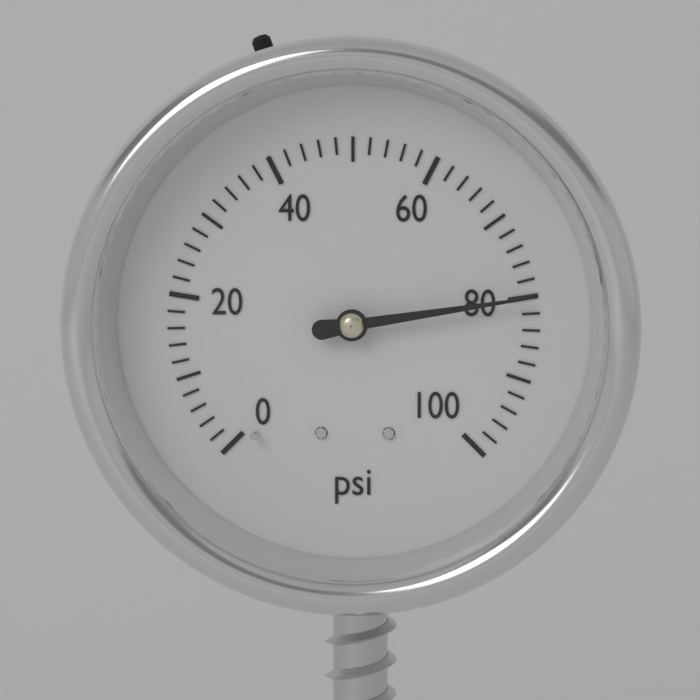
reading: 80 psi
